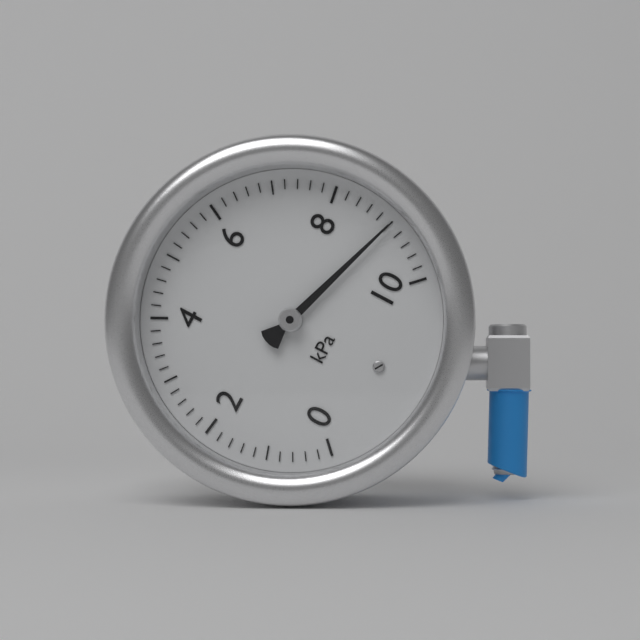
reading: 9.0 kPa
